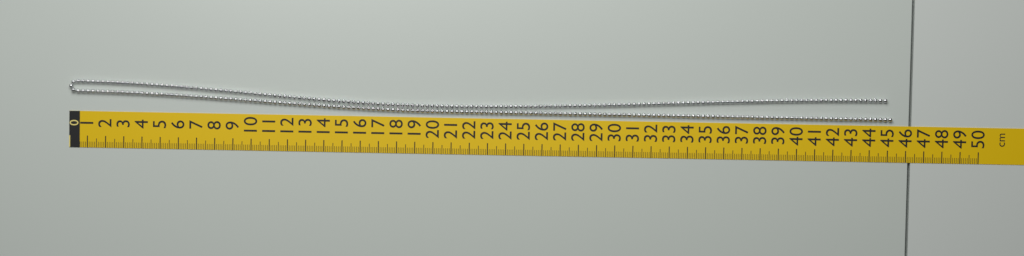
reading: 45.2 cm
